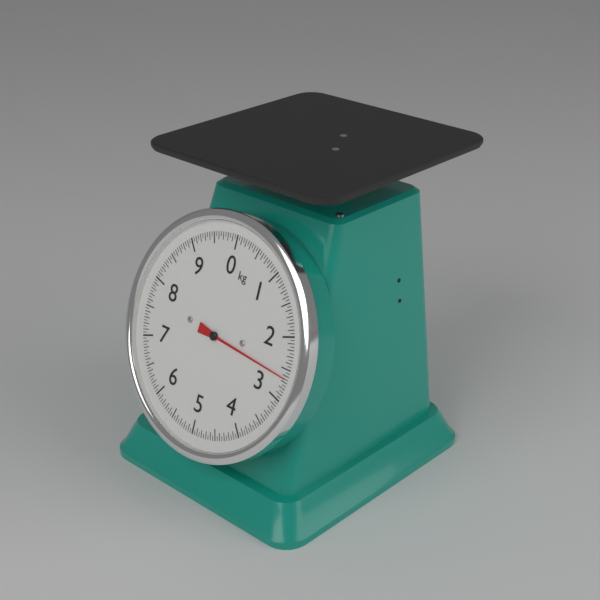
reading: 2.65 kg
